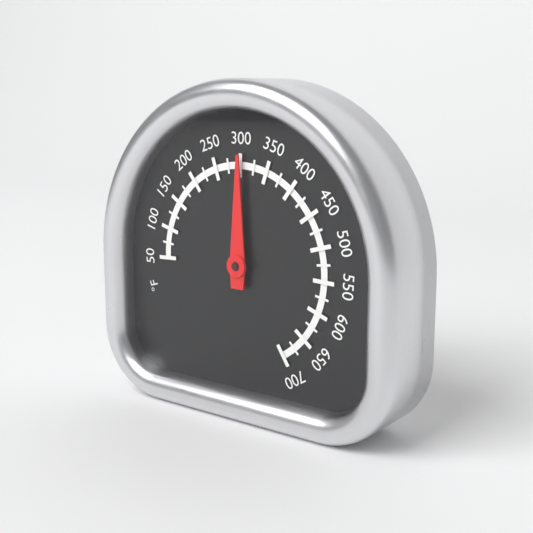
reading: 300 °F
